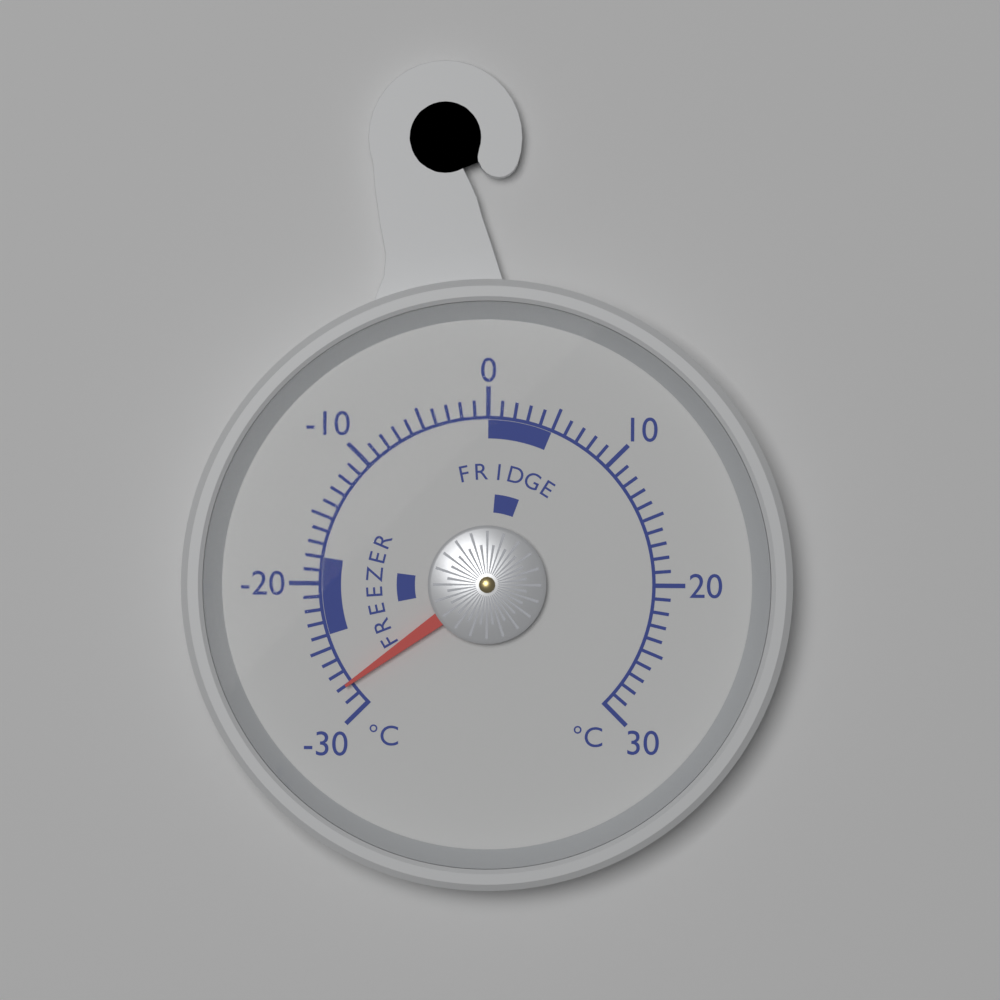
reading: -28 °C
